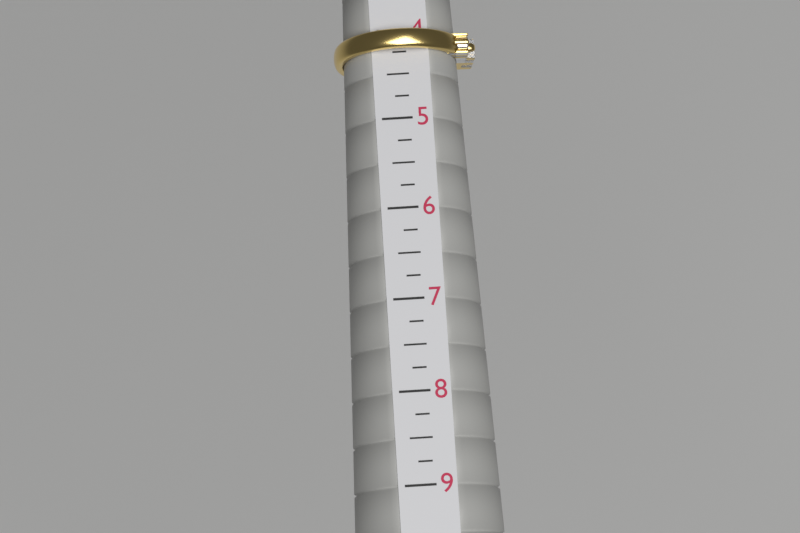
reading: 4.25 (no unit)
